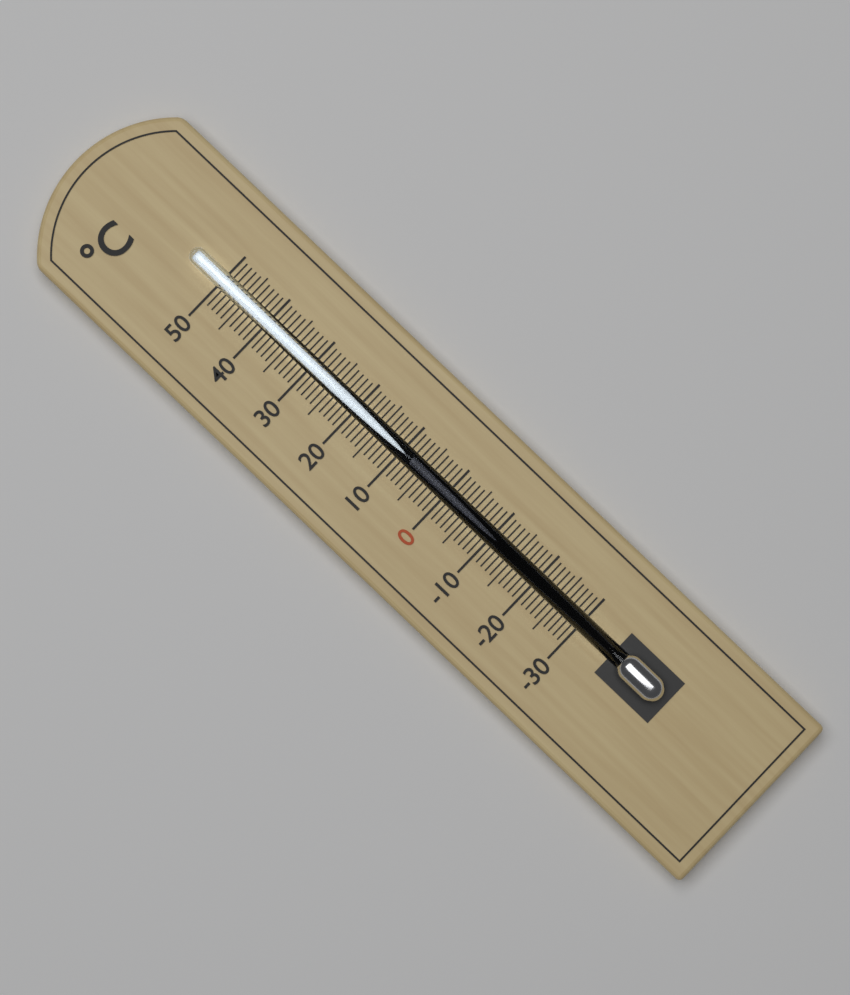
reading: 8 °C
